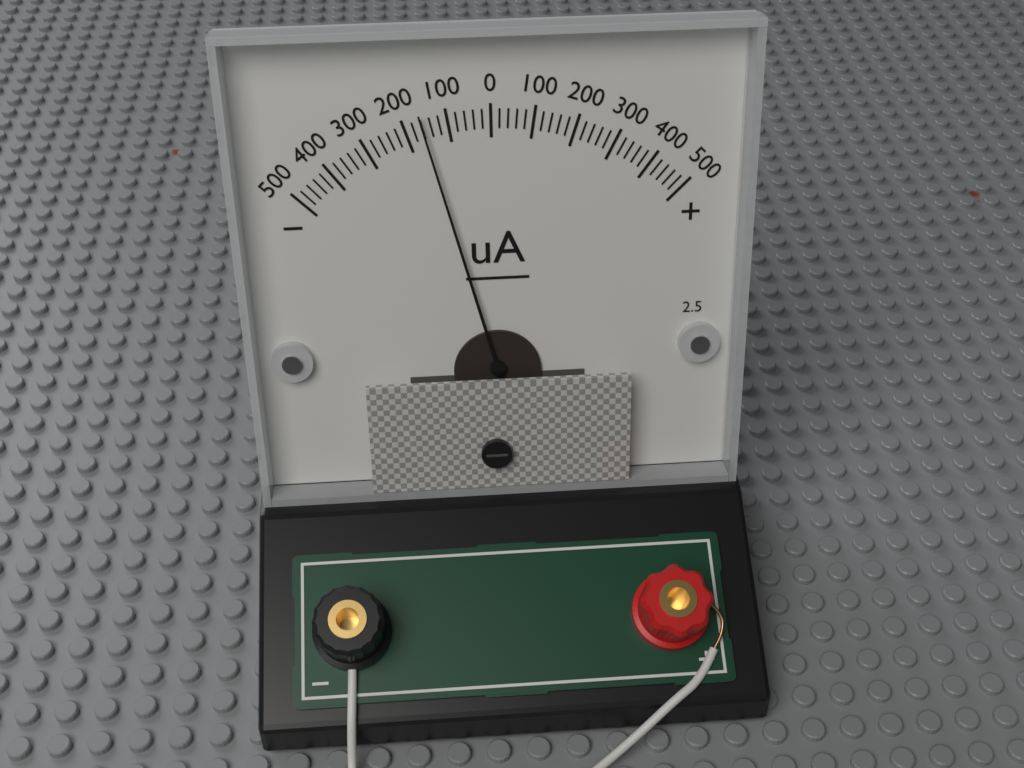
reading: -160 uA
